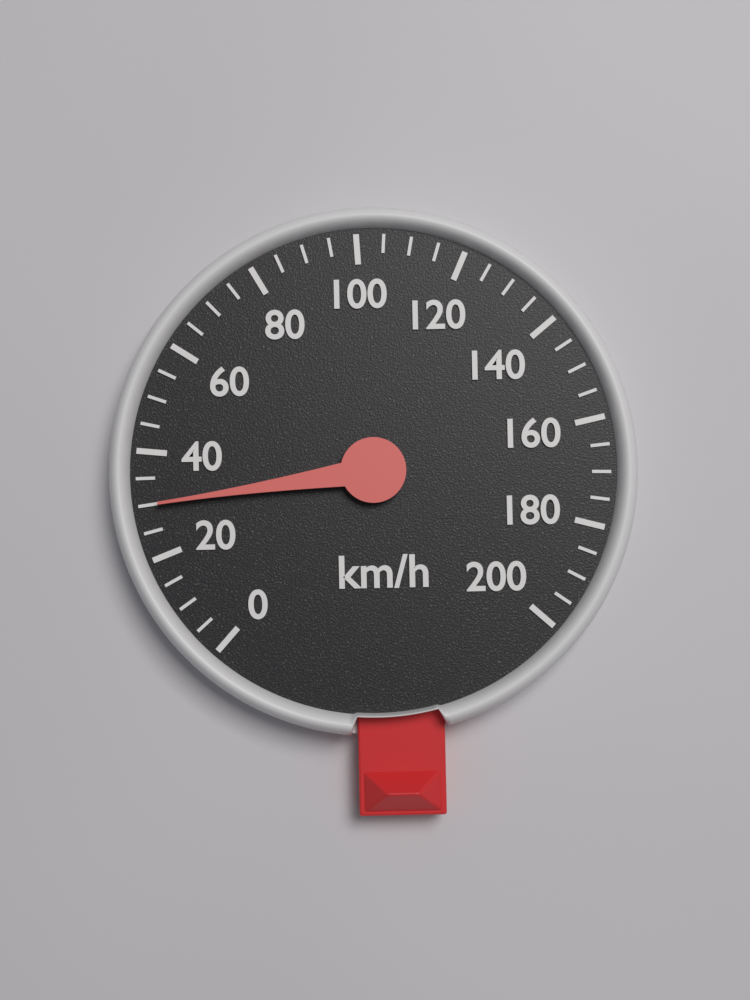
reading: 30 km/h
